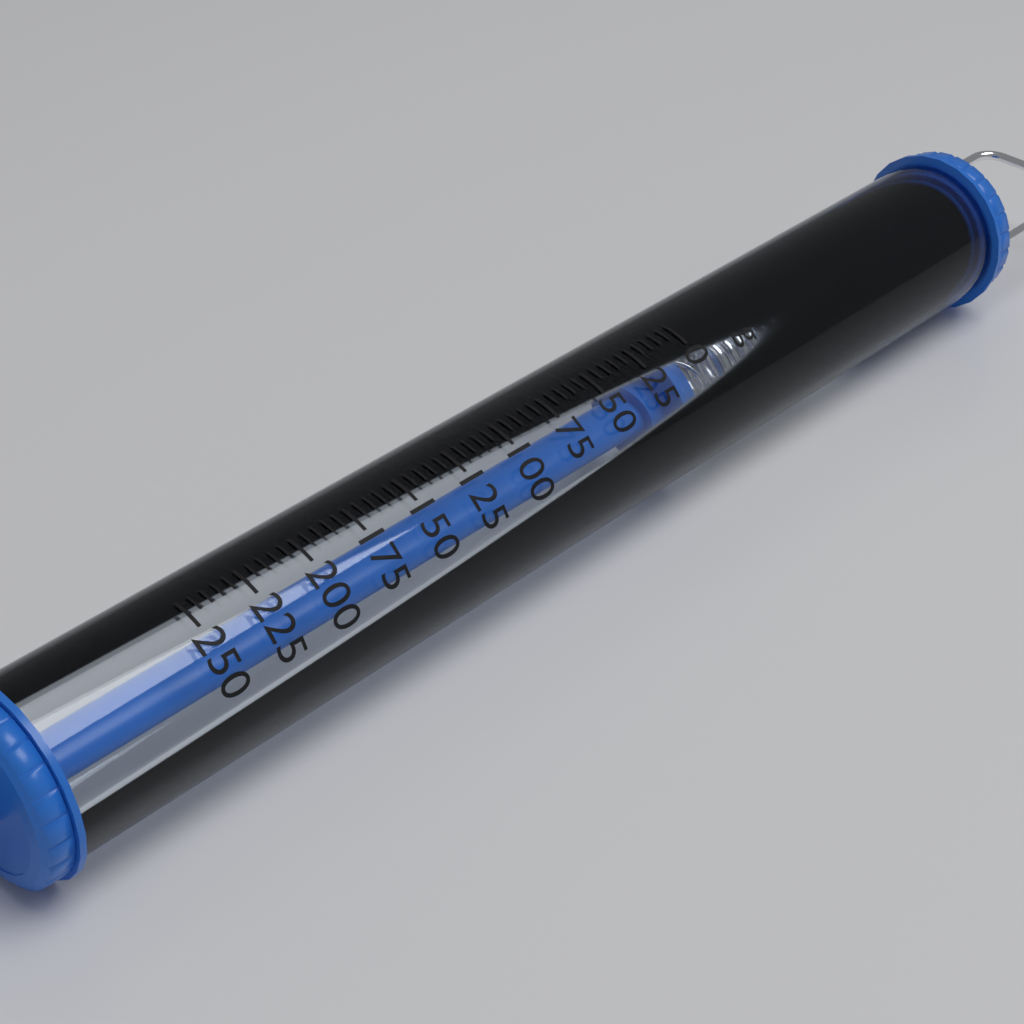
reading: 5 g
